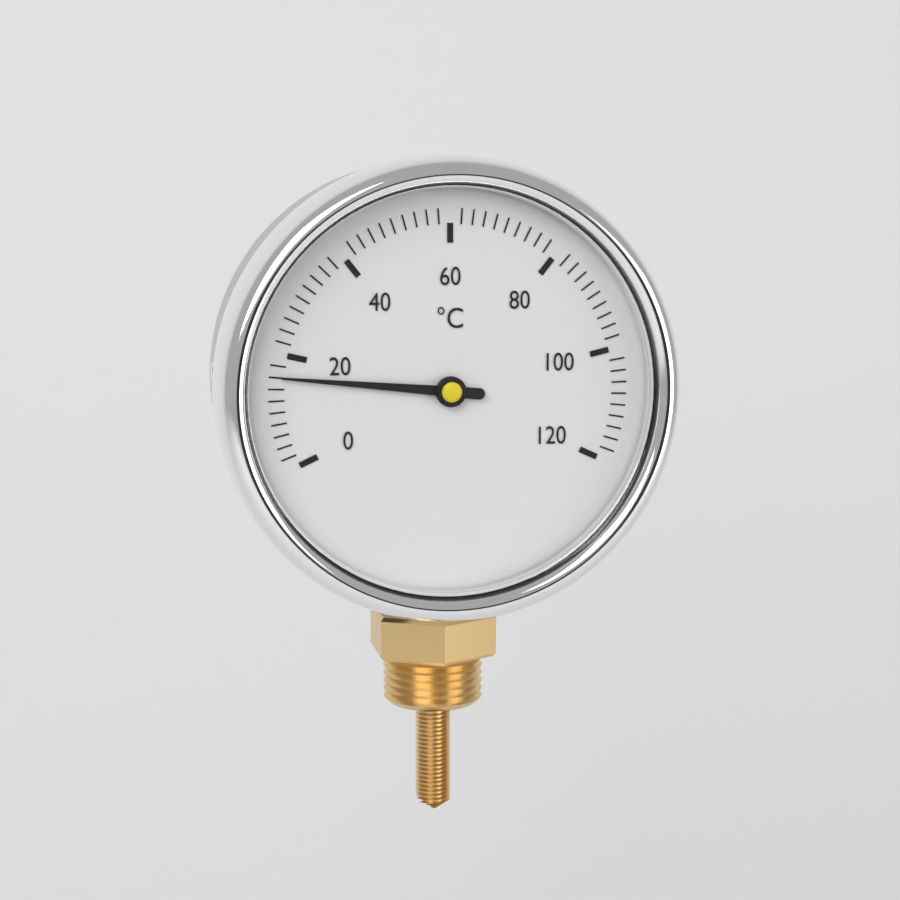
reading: 16 °C
